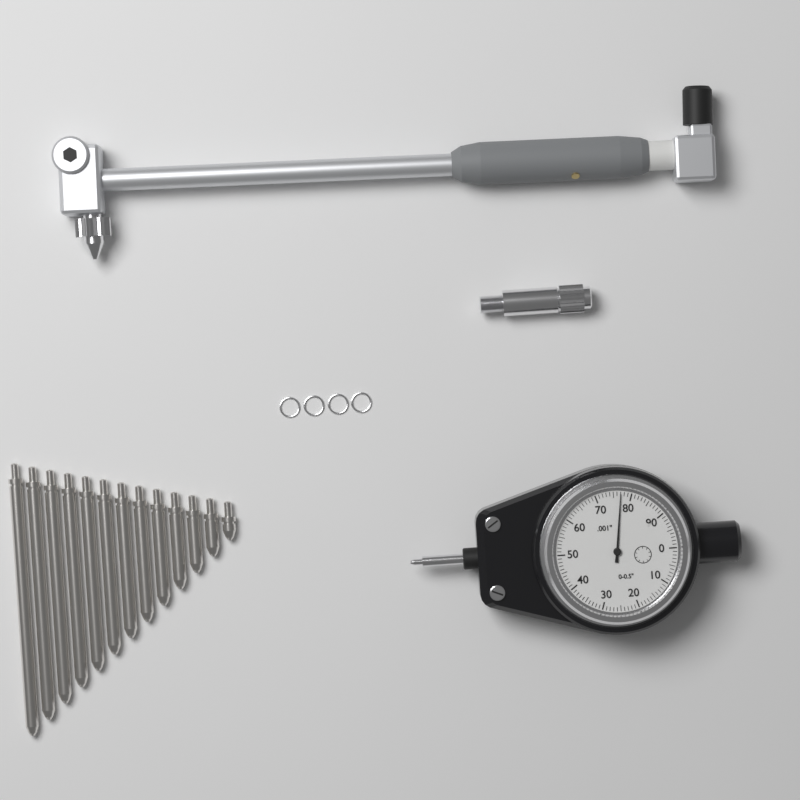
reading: 0.077 in
